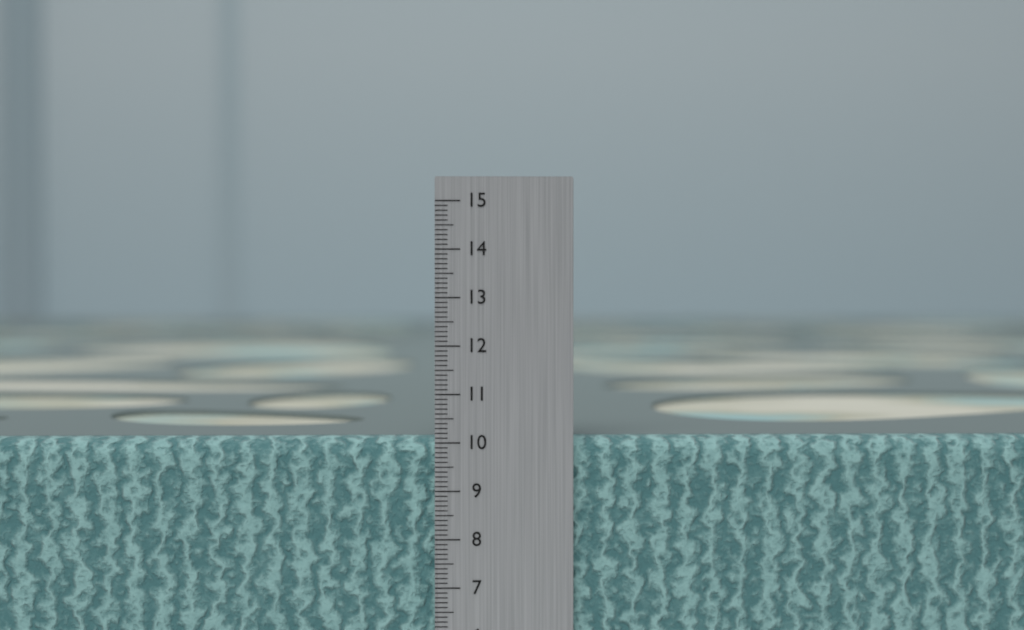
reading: 10.1 cm
